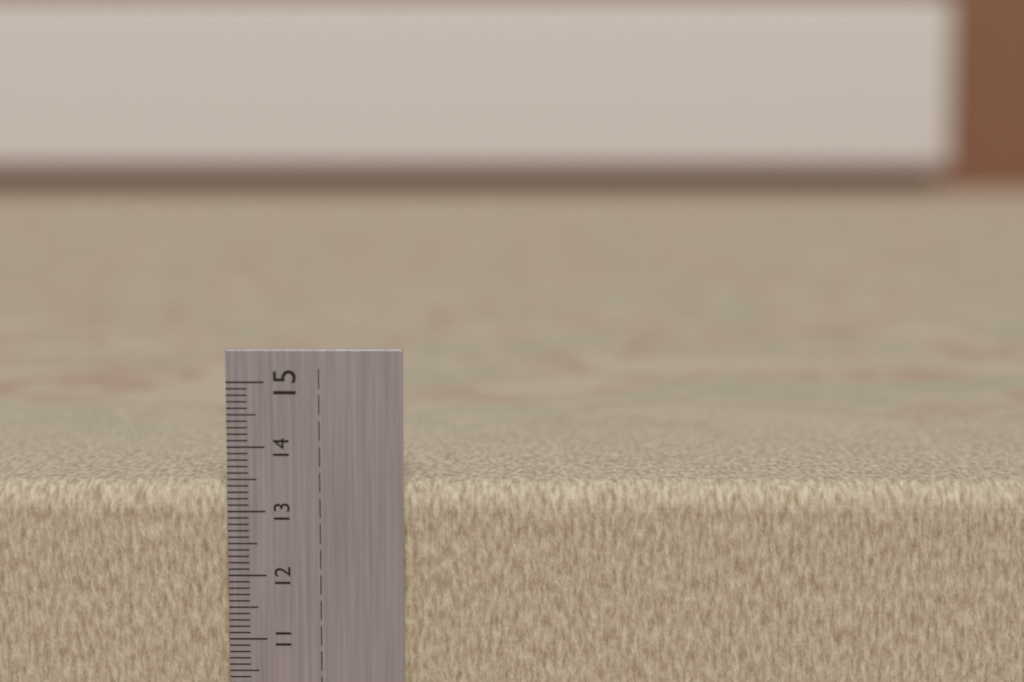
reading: 13.4 cm
